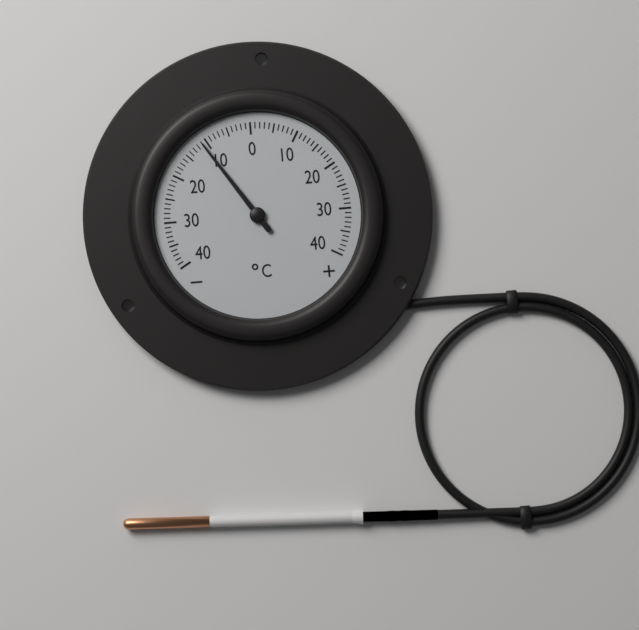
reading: -11 °C
